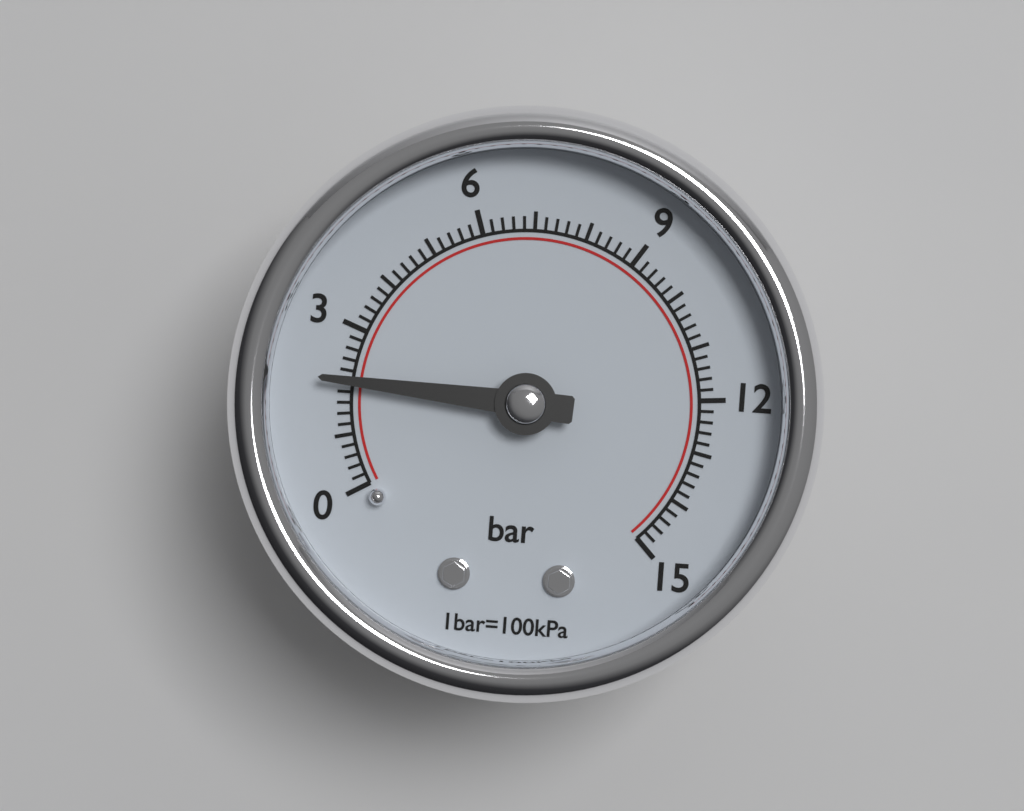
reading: 2.0 bar
